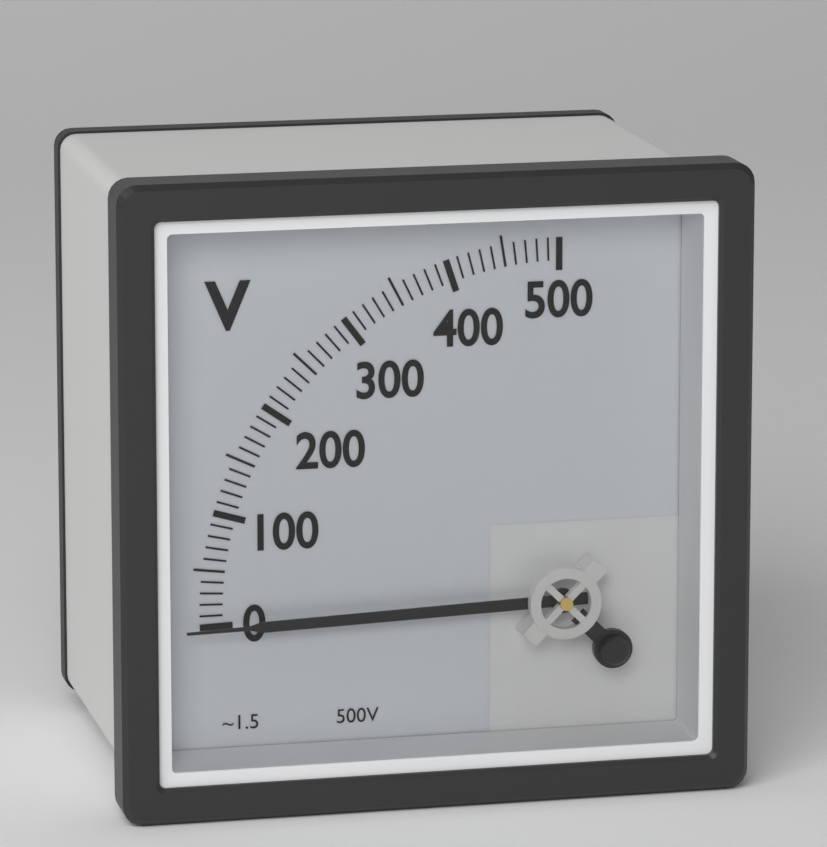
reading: 0 V
